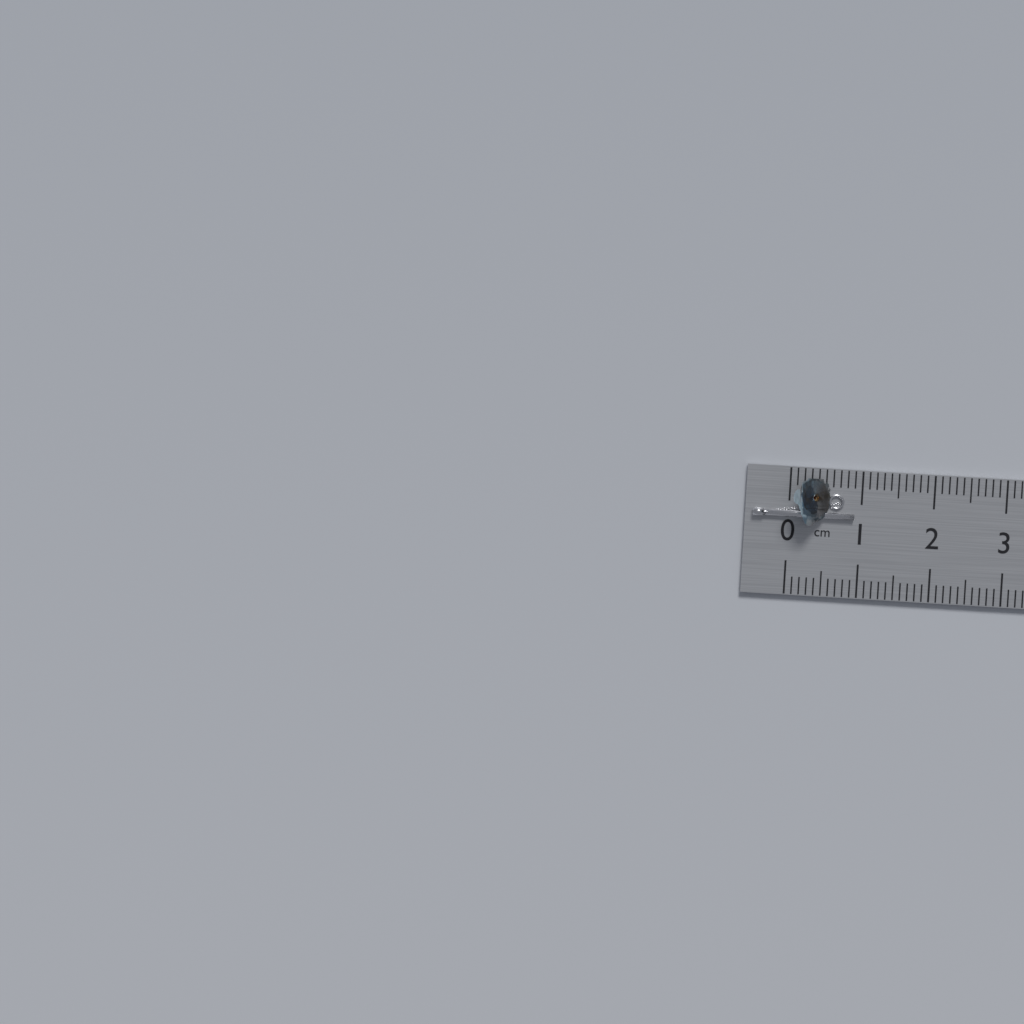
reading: 0.9 cm
